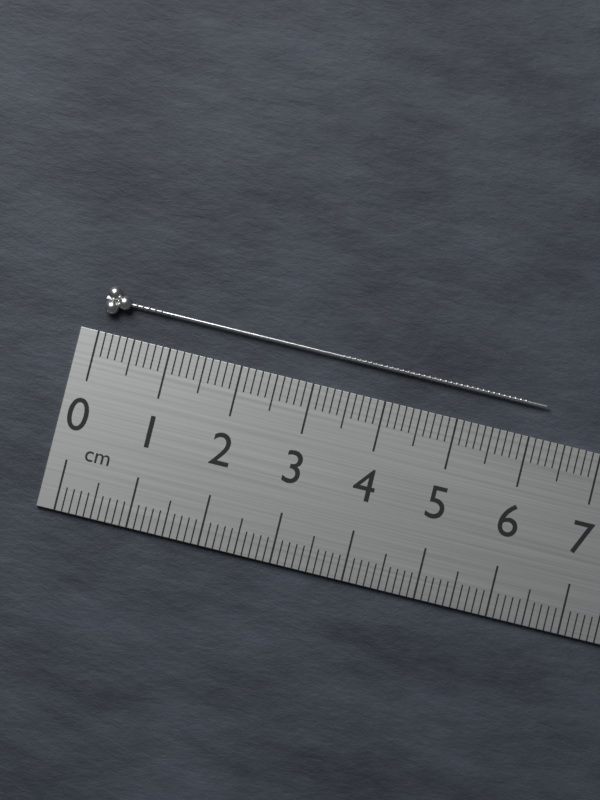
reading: 6.2 cm
